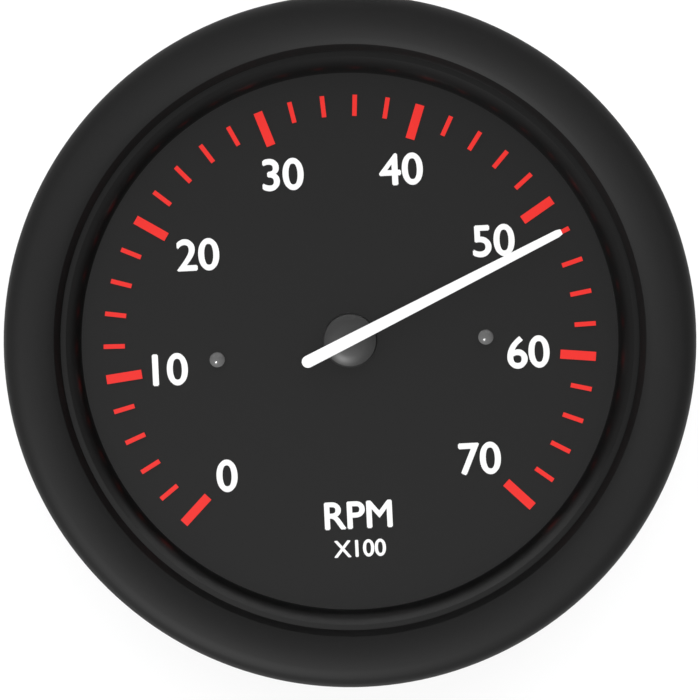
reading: 52 RPM x100
